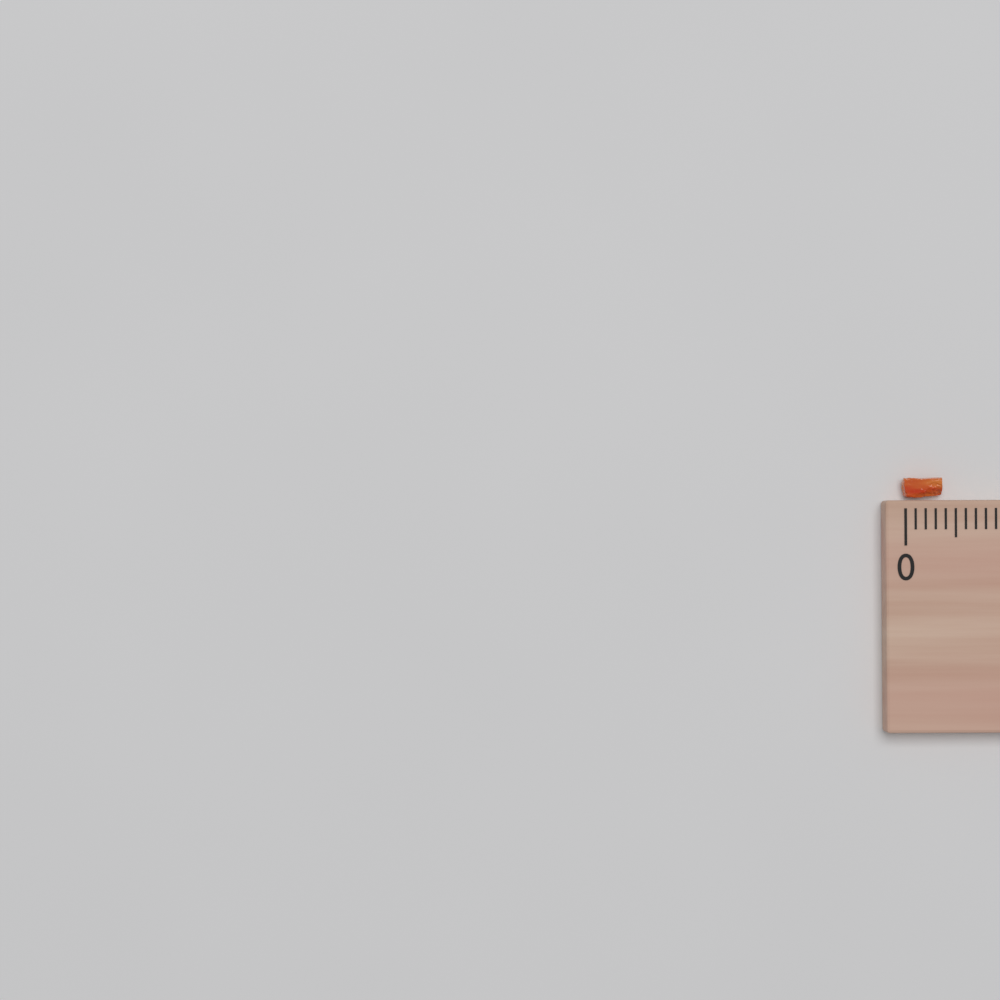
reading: 0.4 (no unit)
